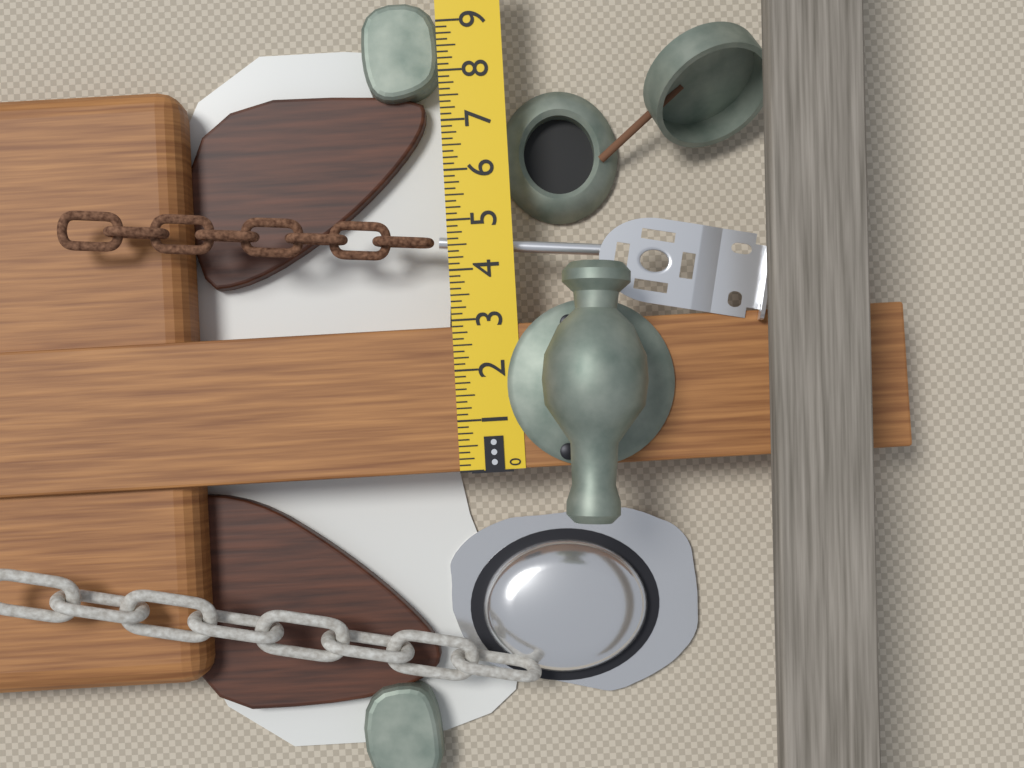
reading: 2.875 in
